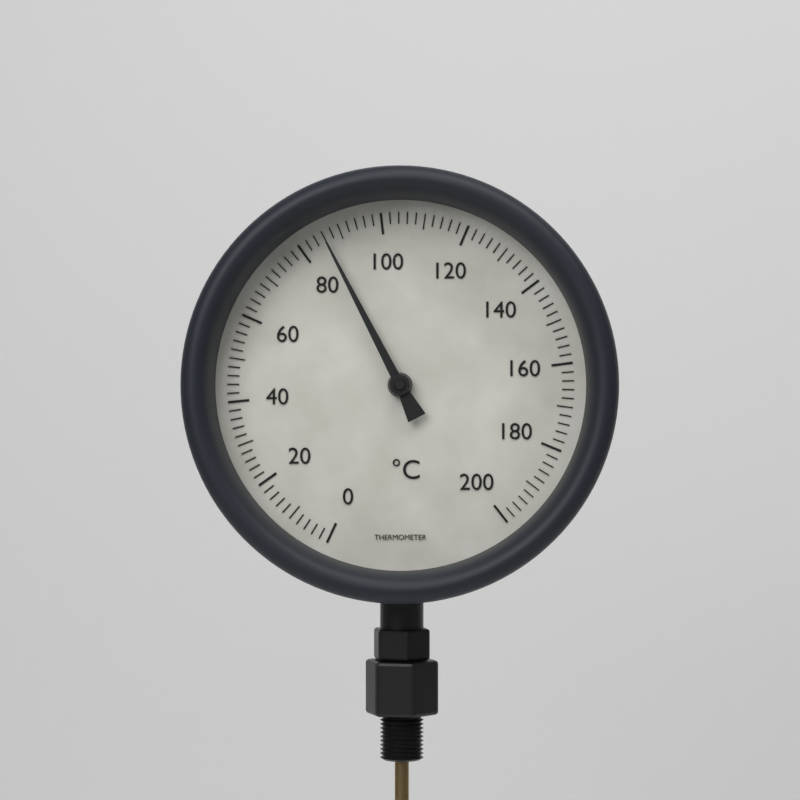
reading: 86 °C
